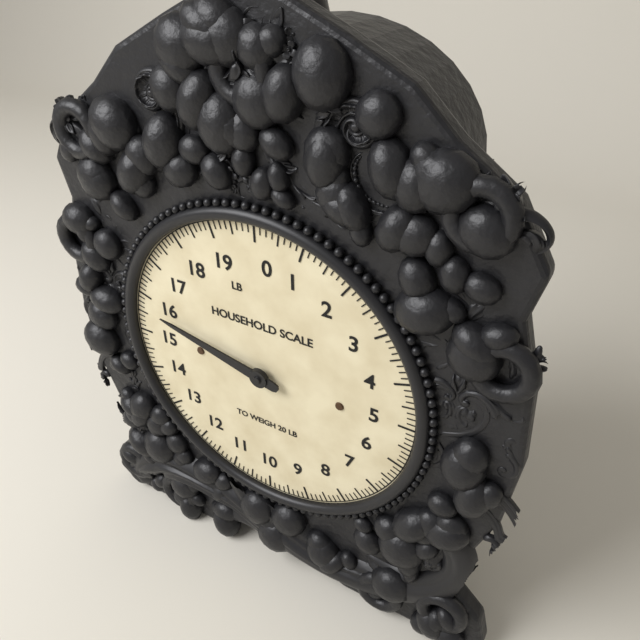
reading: 15.750 lb
